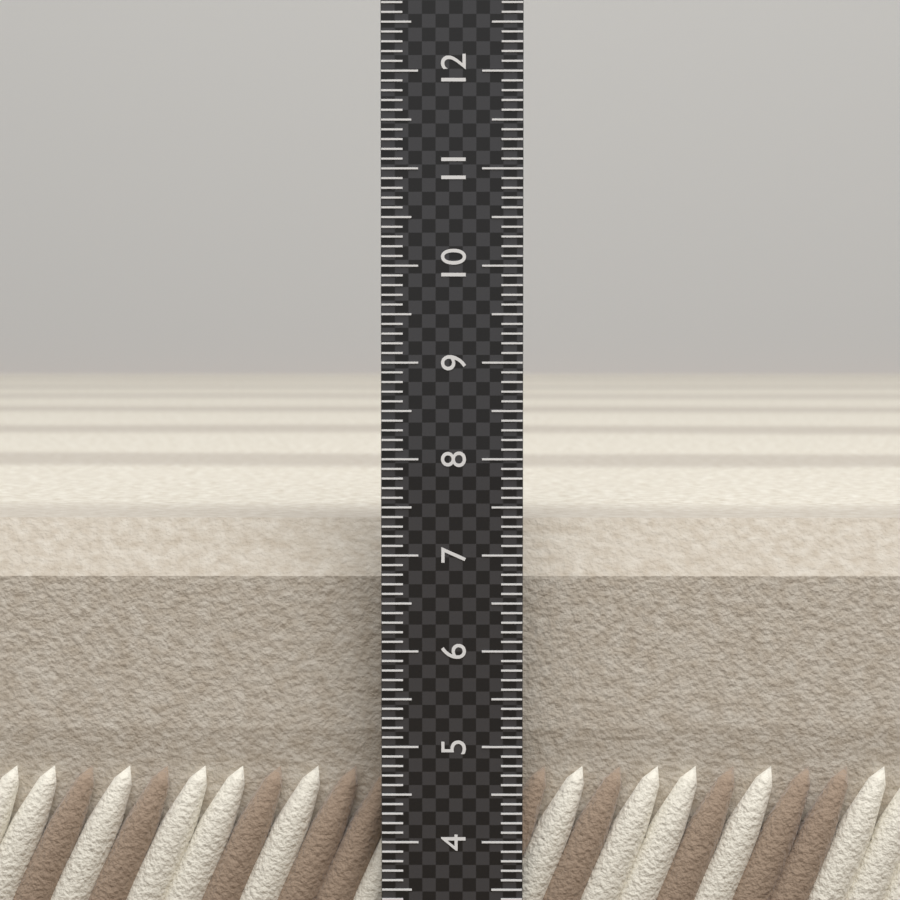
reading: 7.3 (no unit)
